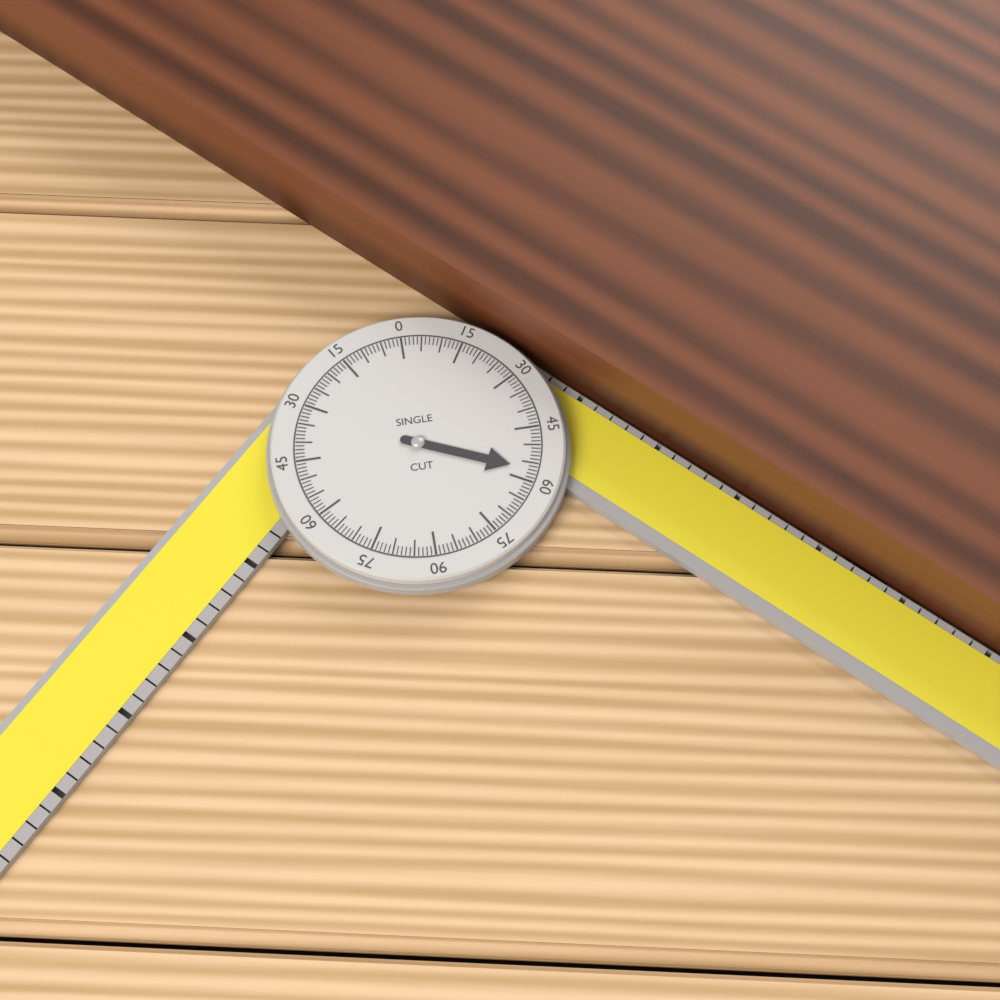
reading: 57 °
